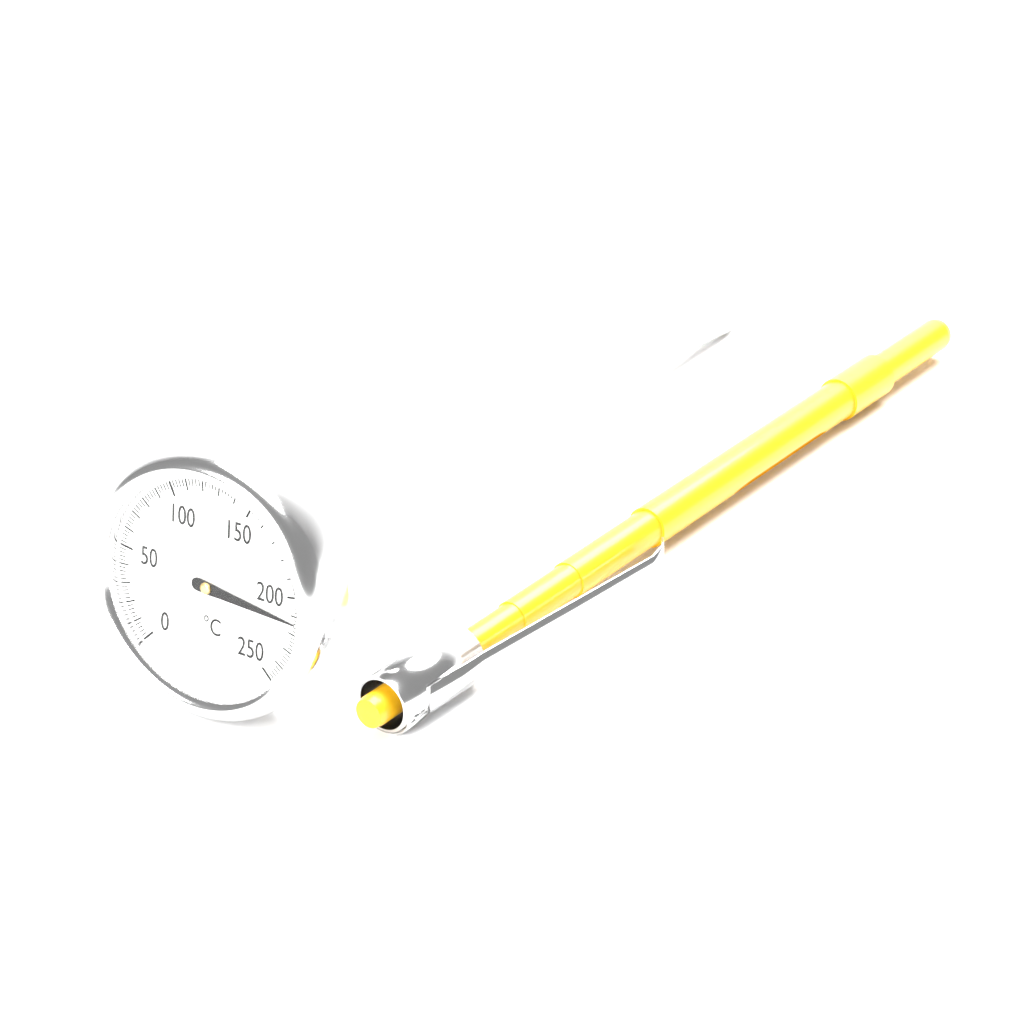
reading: 214 °C
